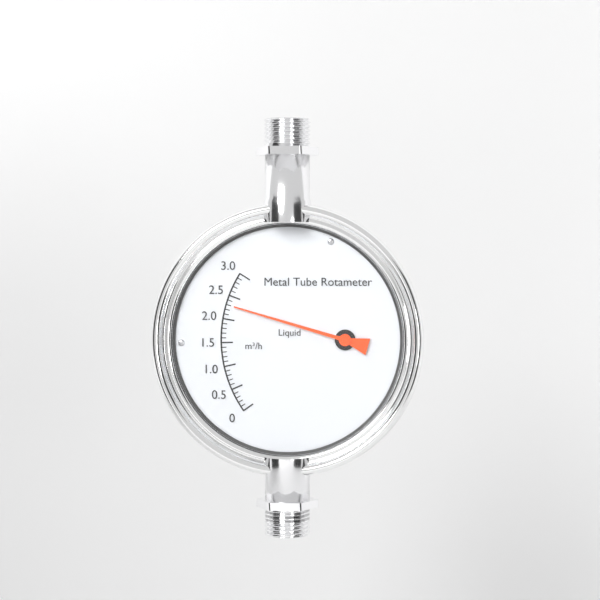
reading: 2.3 m³/h
